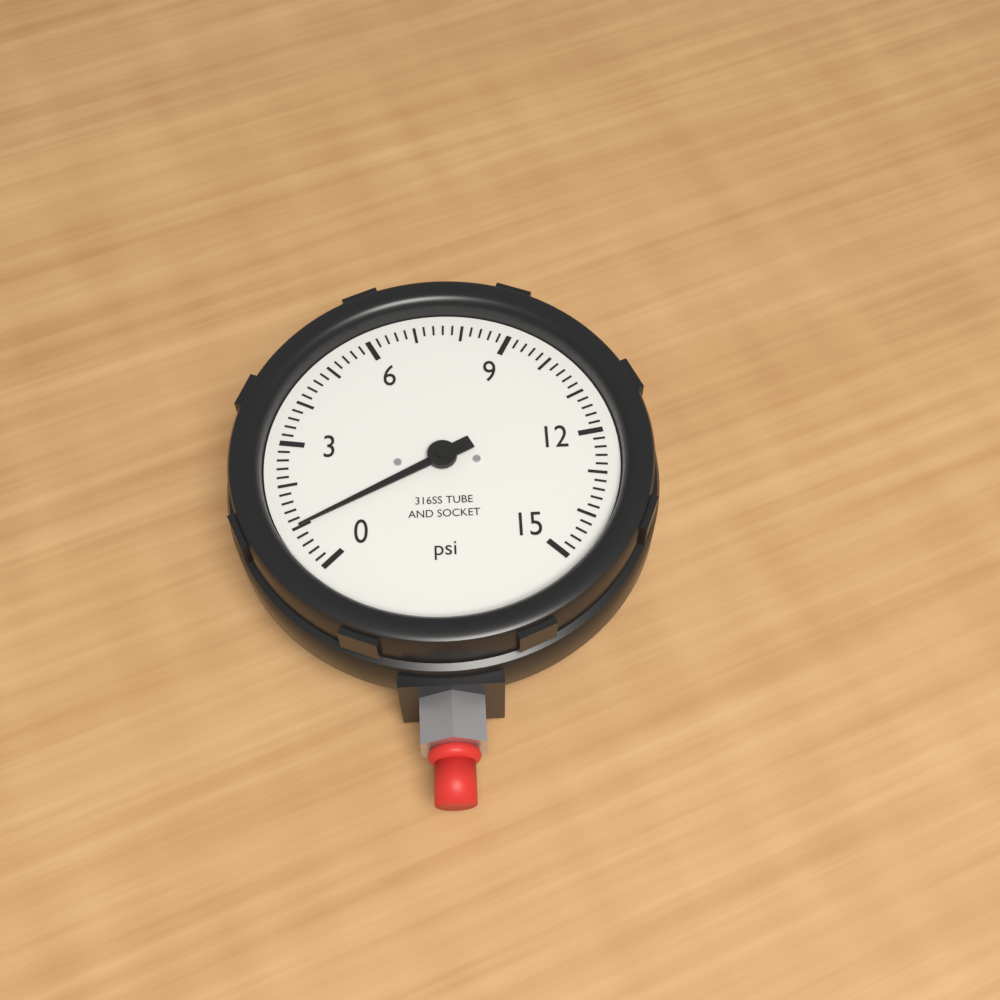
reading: 1.0 psi
